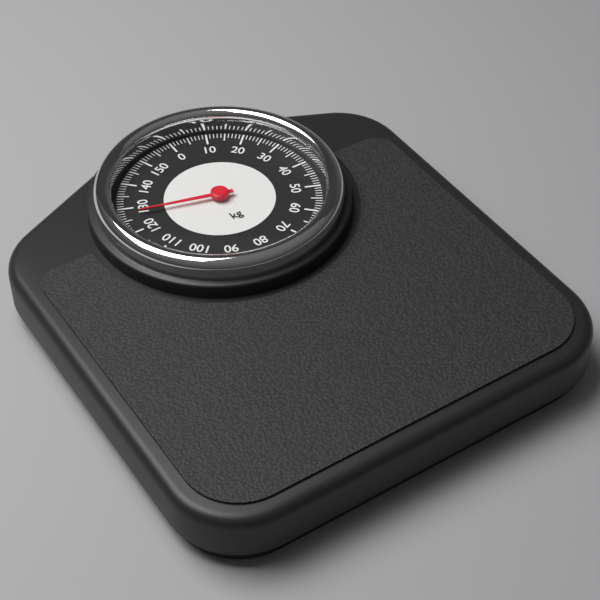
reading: 127 kg
